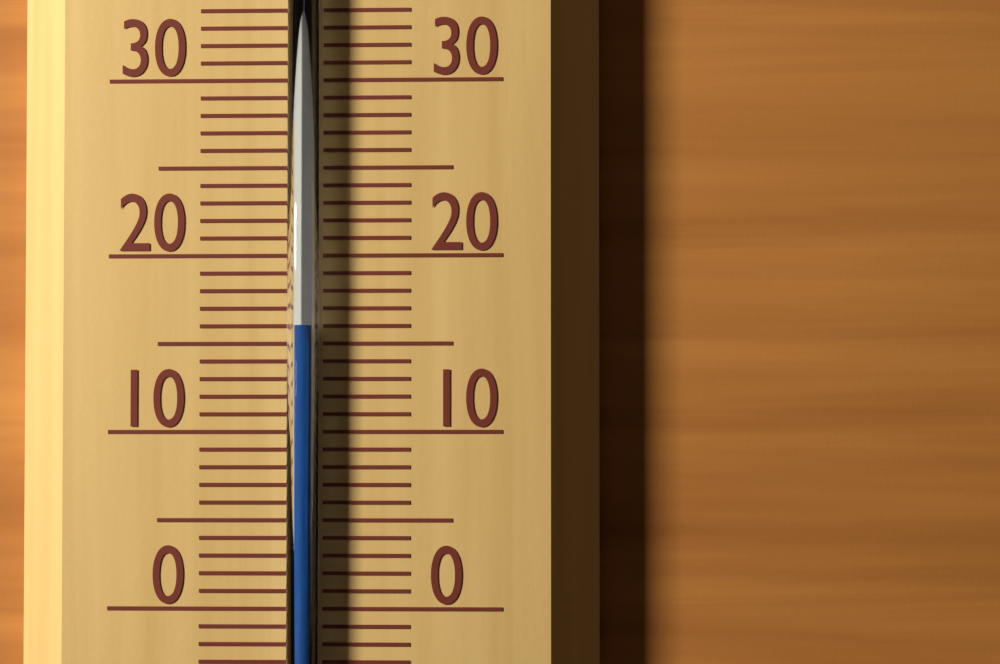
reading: 16 °C
